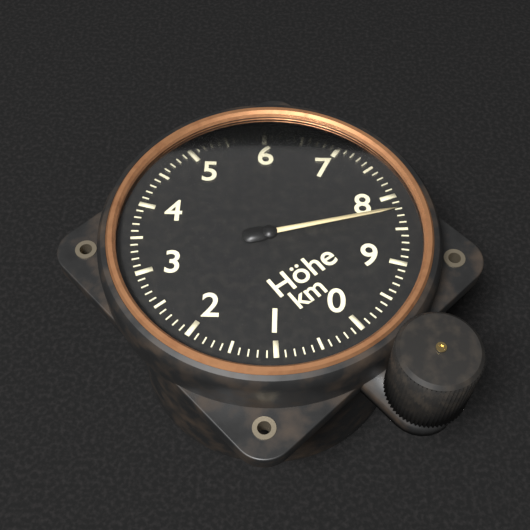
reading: 8.2 km
